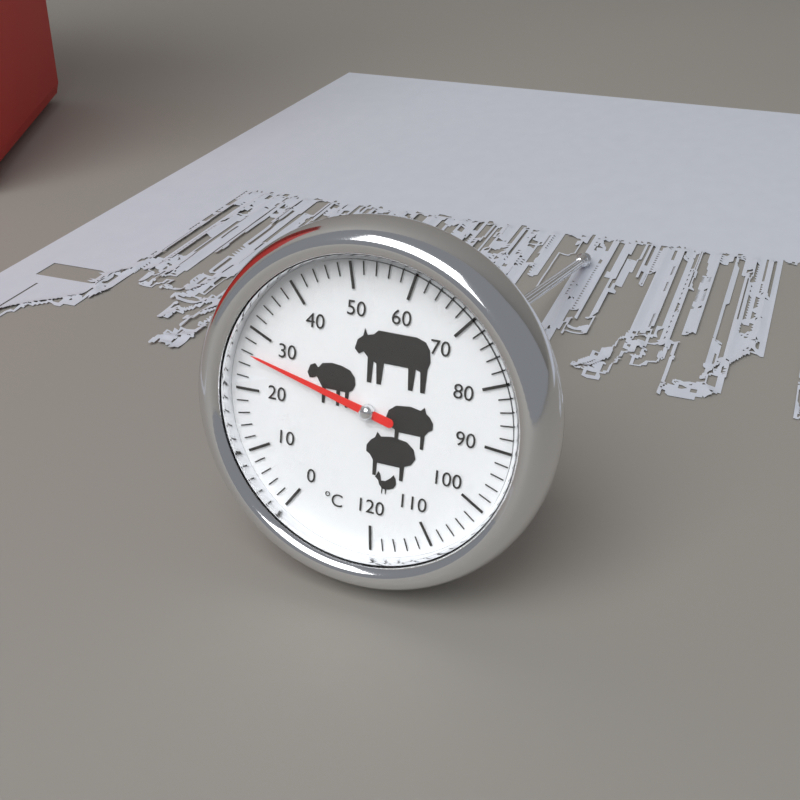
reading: 26 °C
